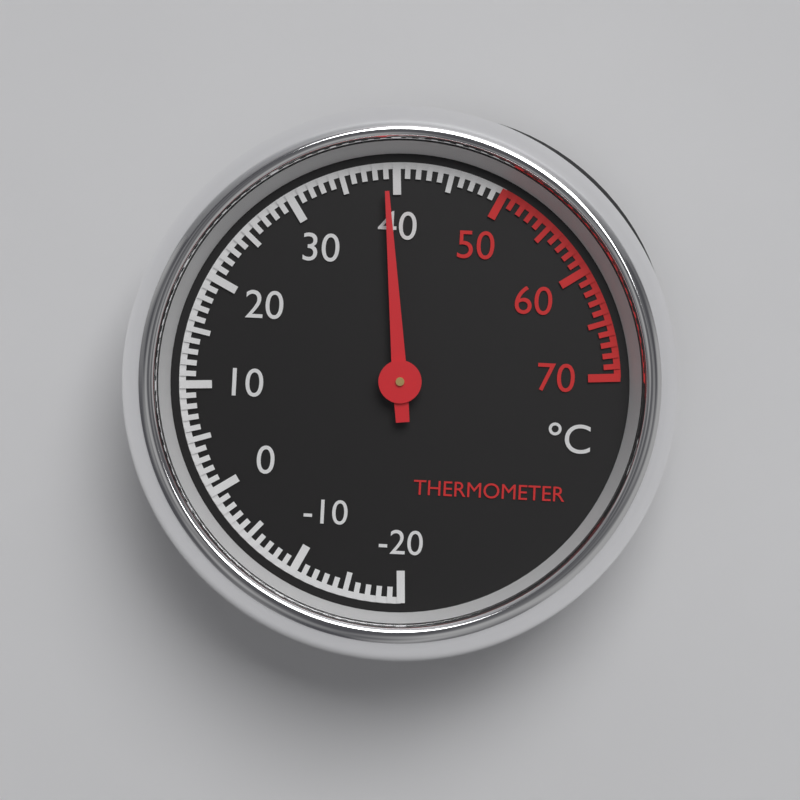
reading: 39 °C
